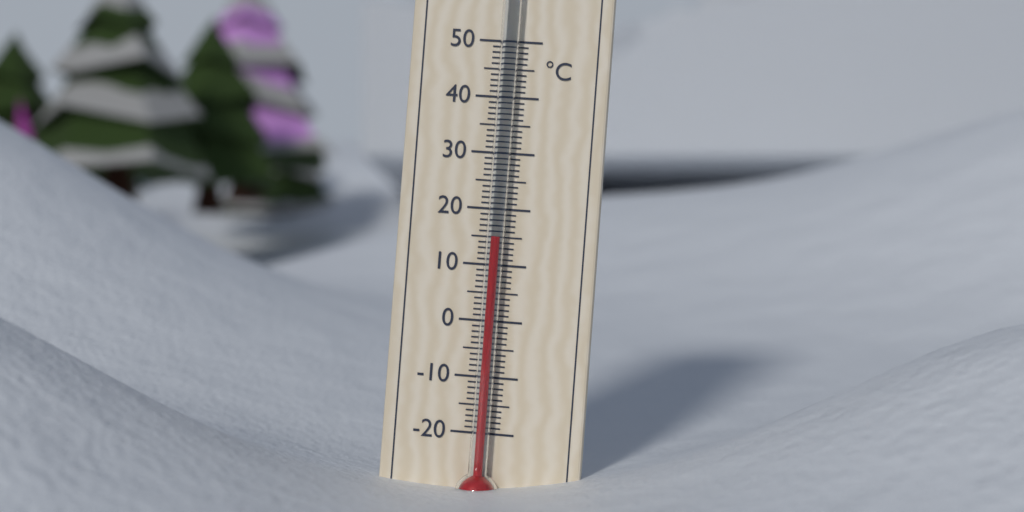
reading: 15 °C
